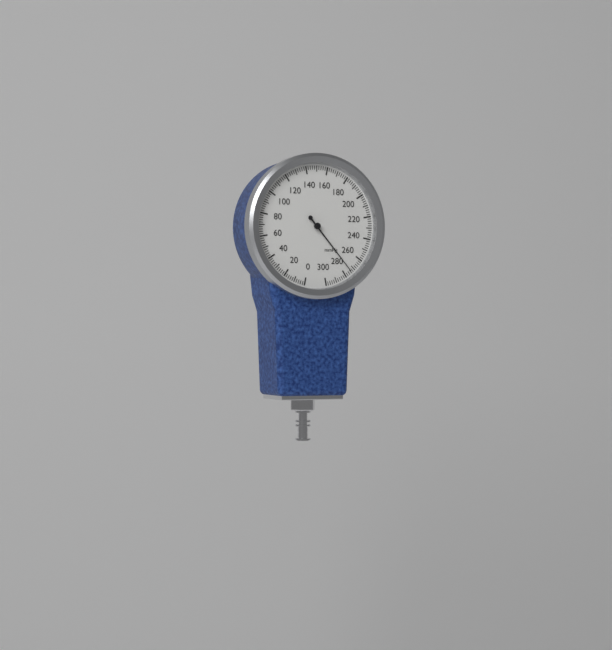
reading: 274 mmHg
